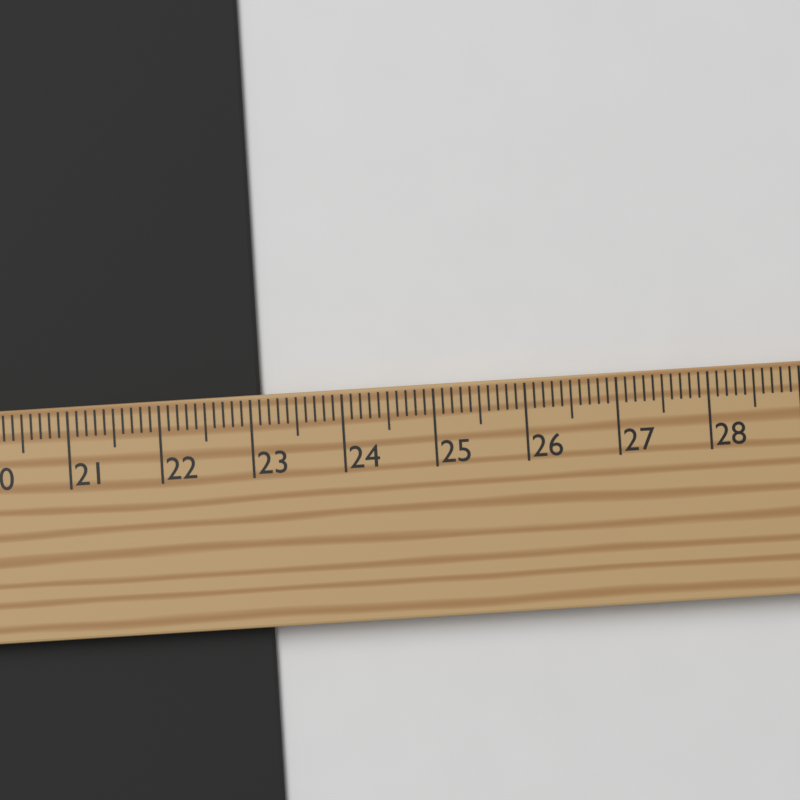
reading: 23.1 cm
